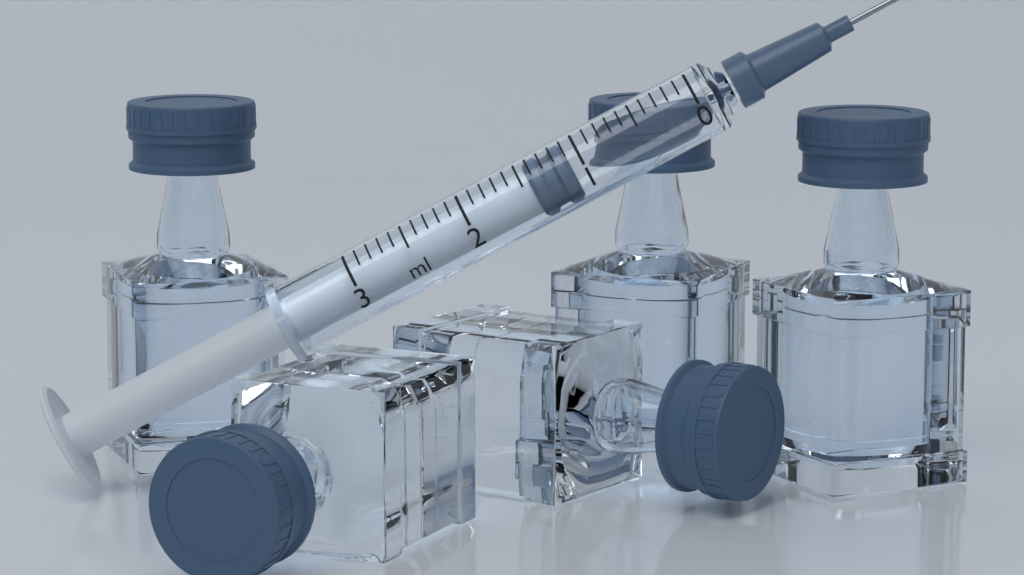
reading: 1.1 ml
